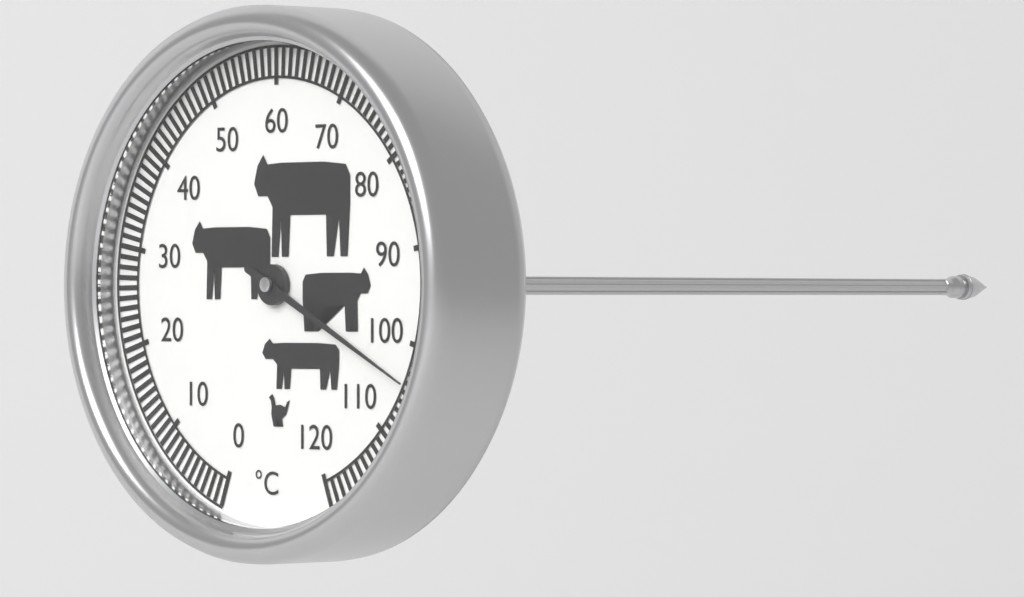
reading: 104 °C
